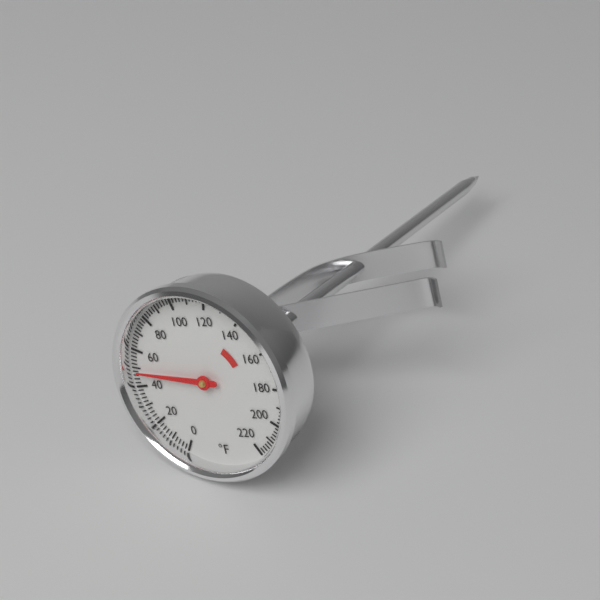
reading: 48 °F
